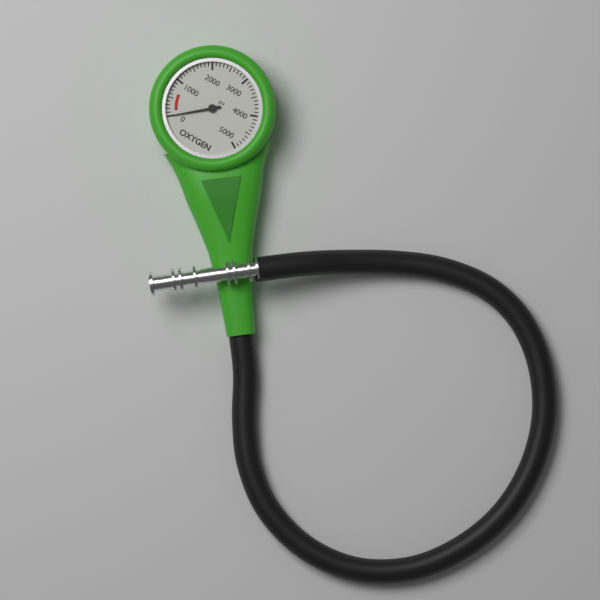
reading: 0 psi
